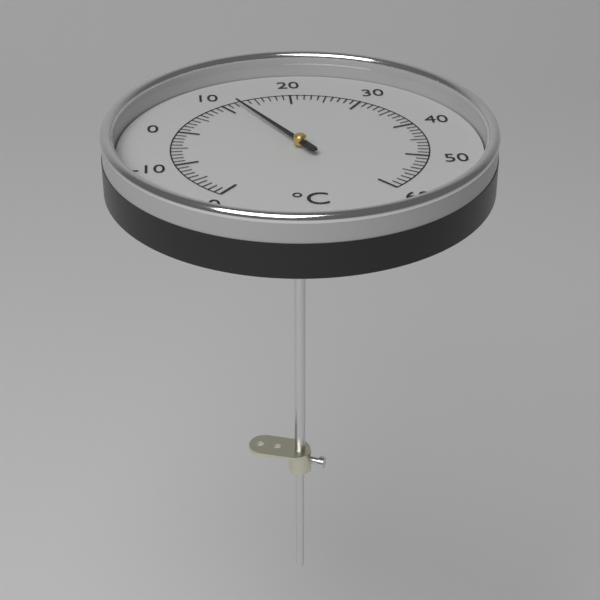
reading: 12 °C
